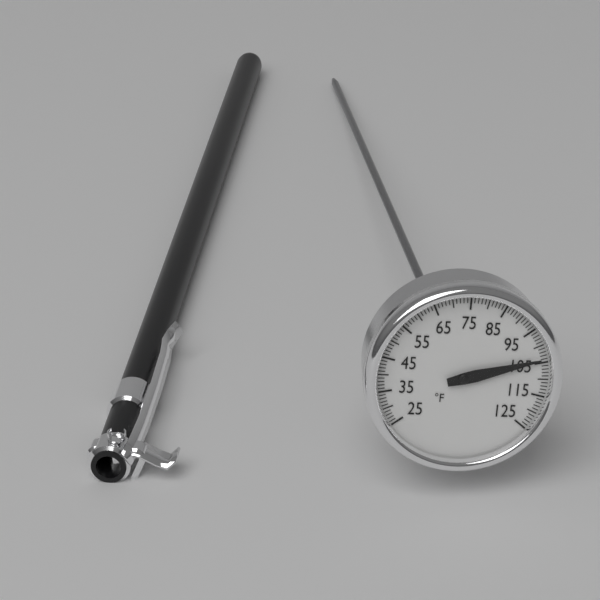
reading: 104 °F
